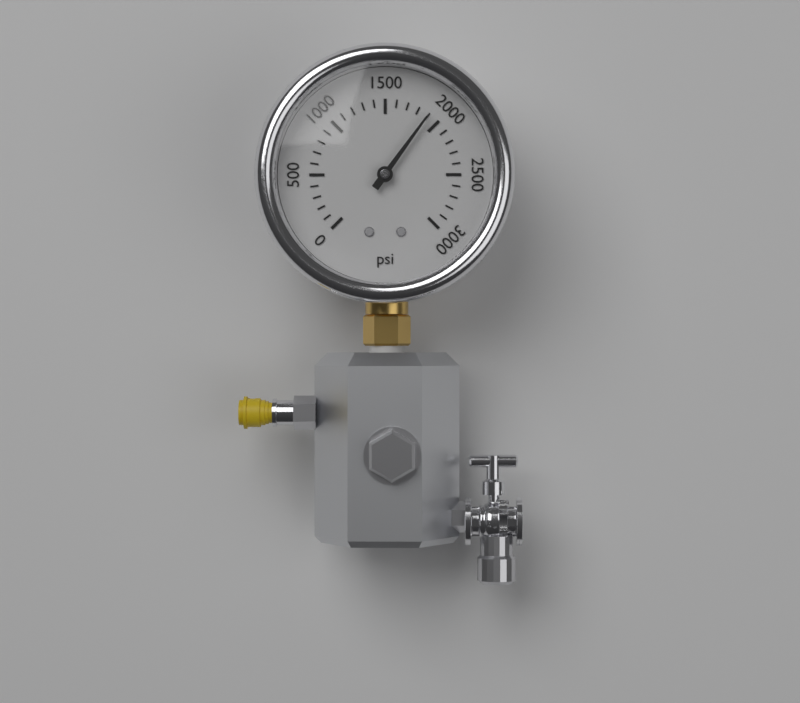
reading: 1900 psi
